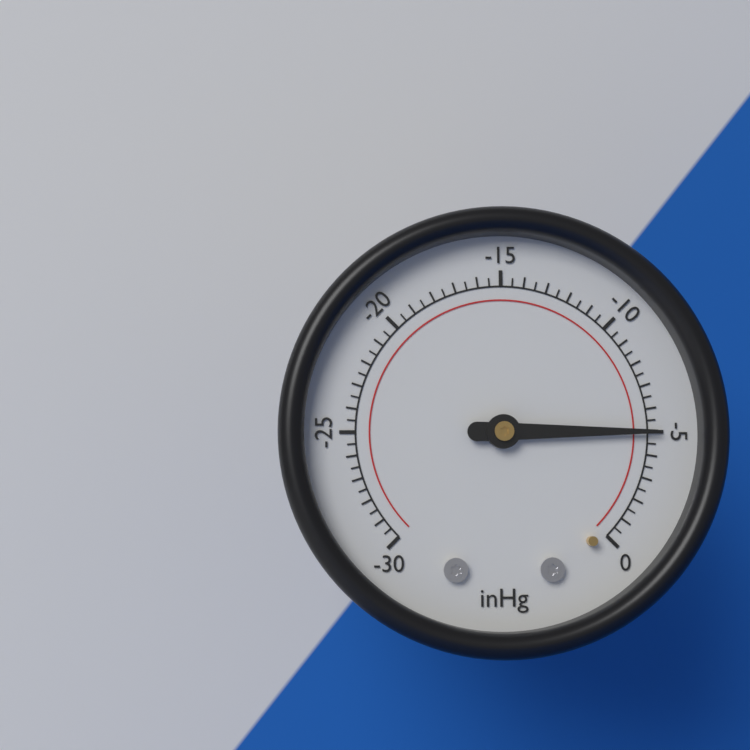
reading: -5.0 inHg
